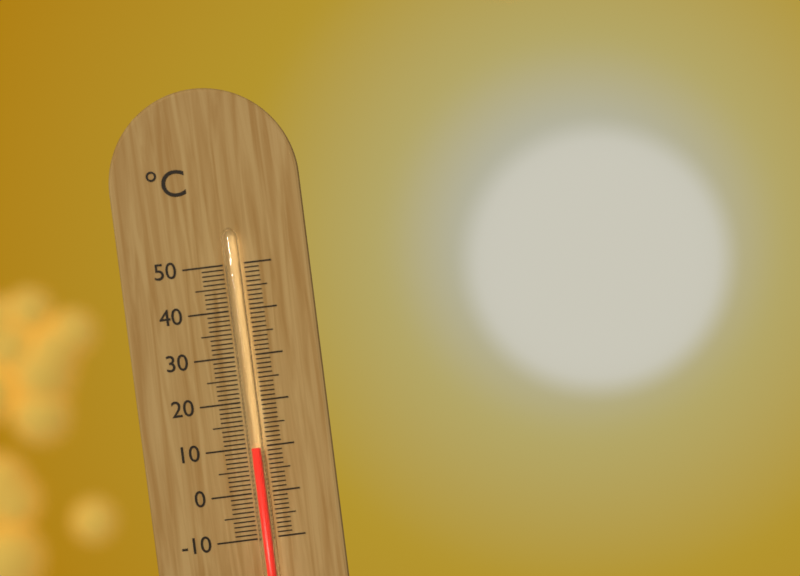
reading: 10 °C
